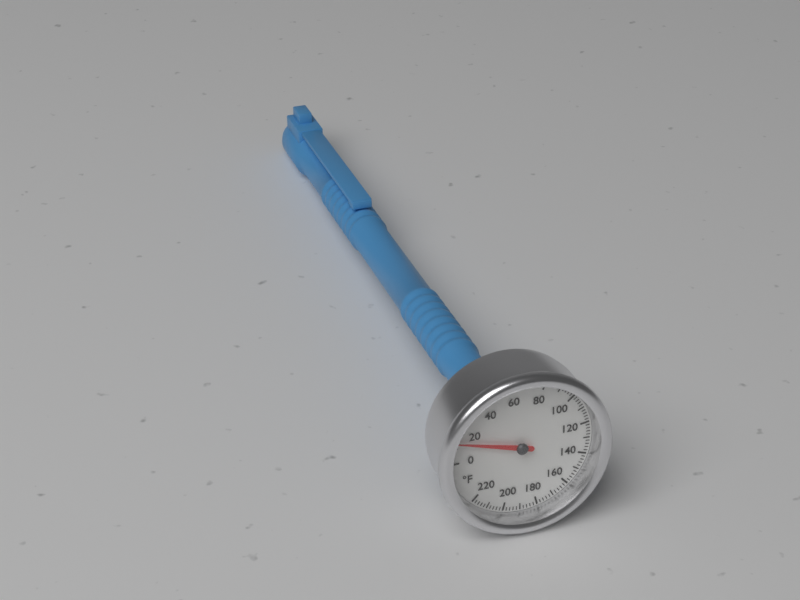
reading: 14 °F
